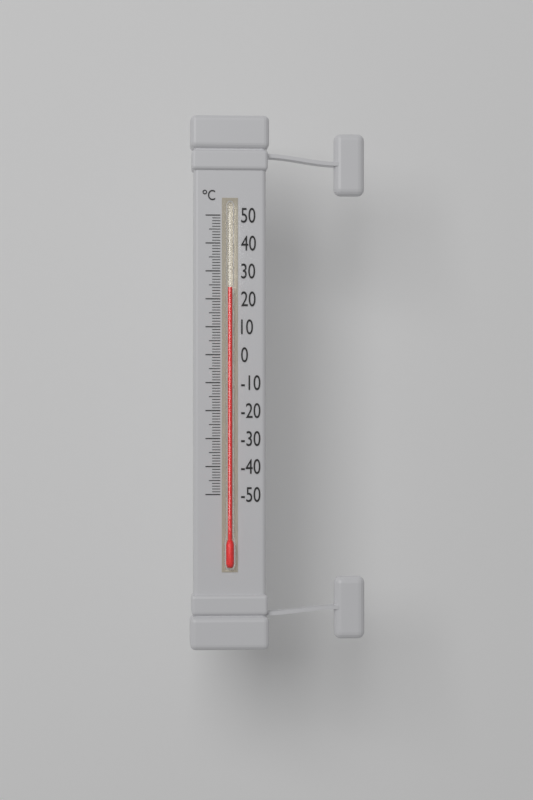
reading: 24 °C
